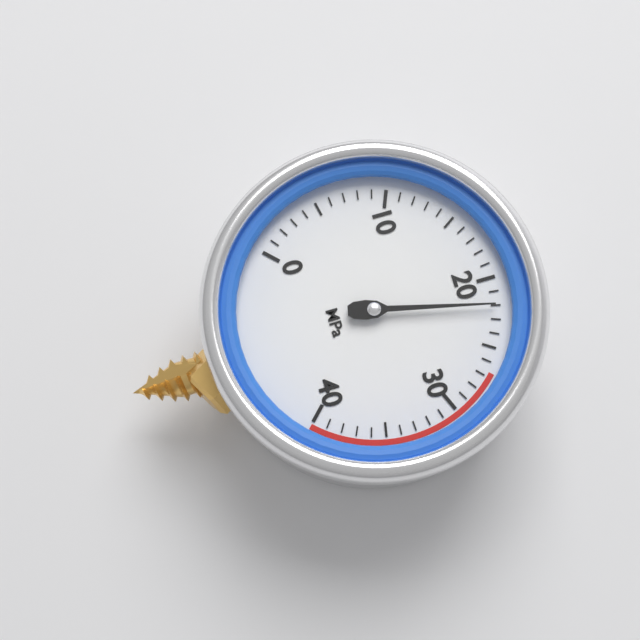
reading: 22 MPa
